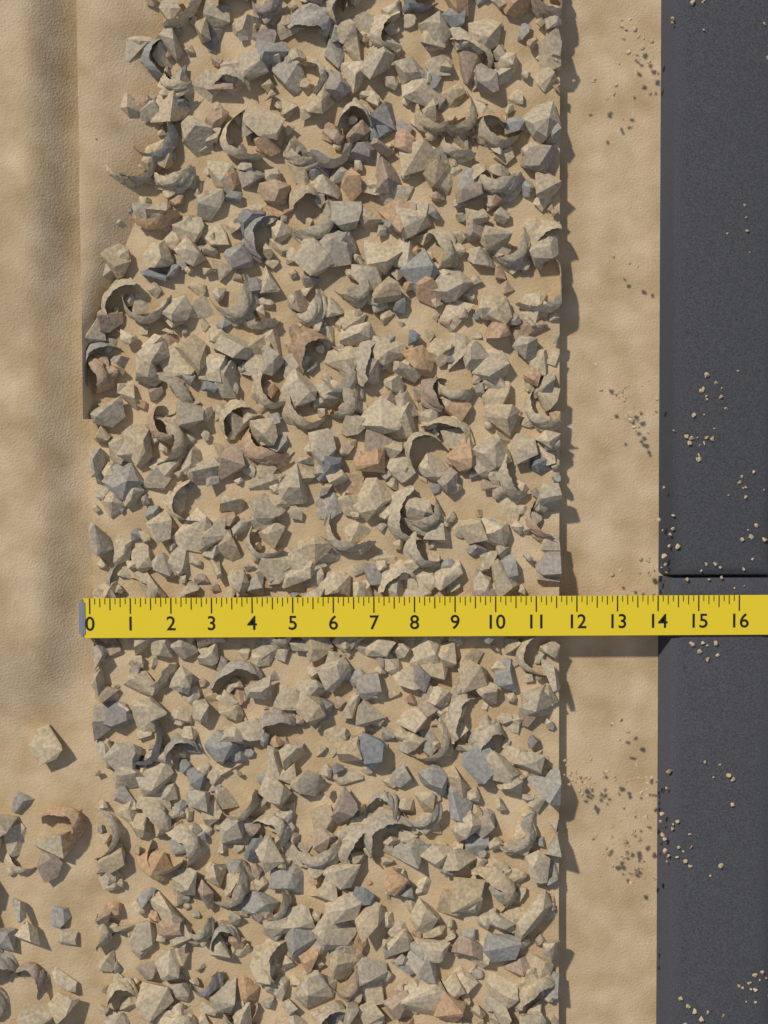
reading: 11.625 (no unit)
